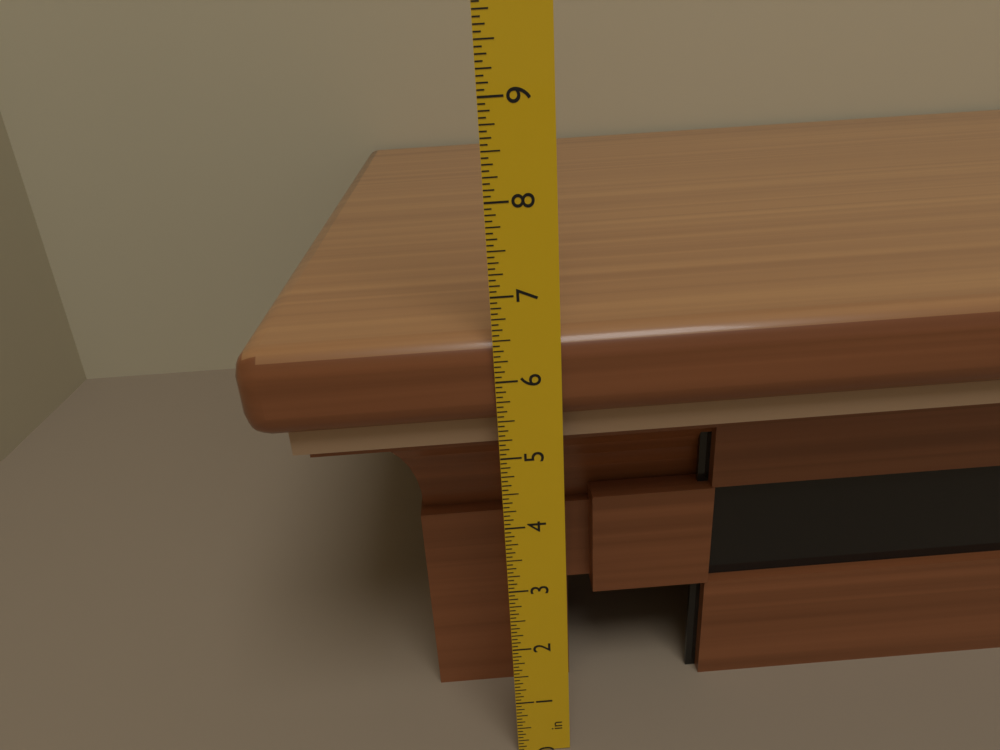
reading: 6.5000 in
